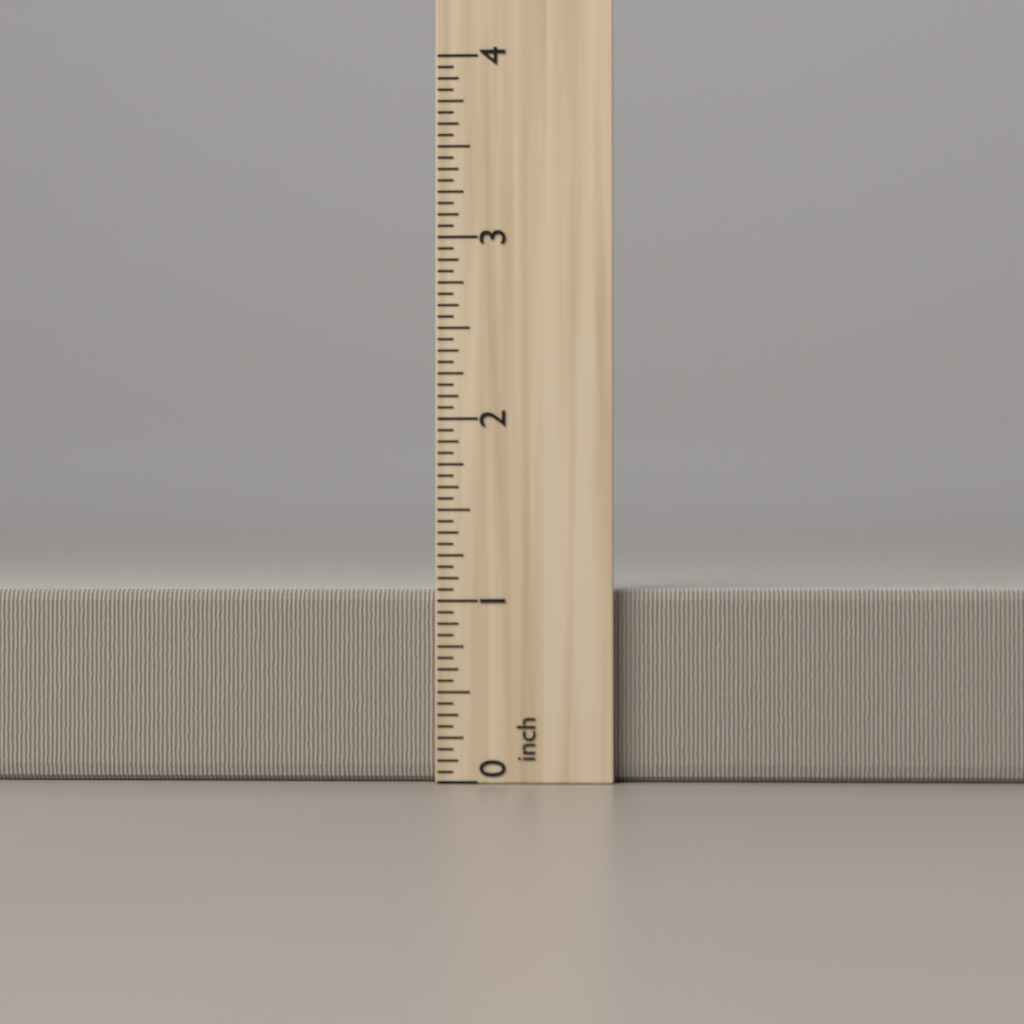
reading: 1.0625 inch
